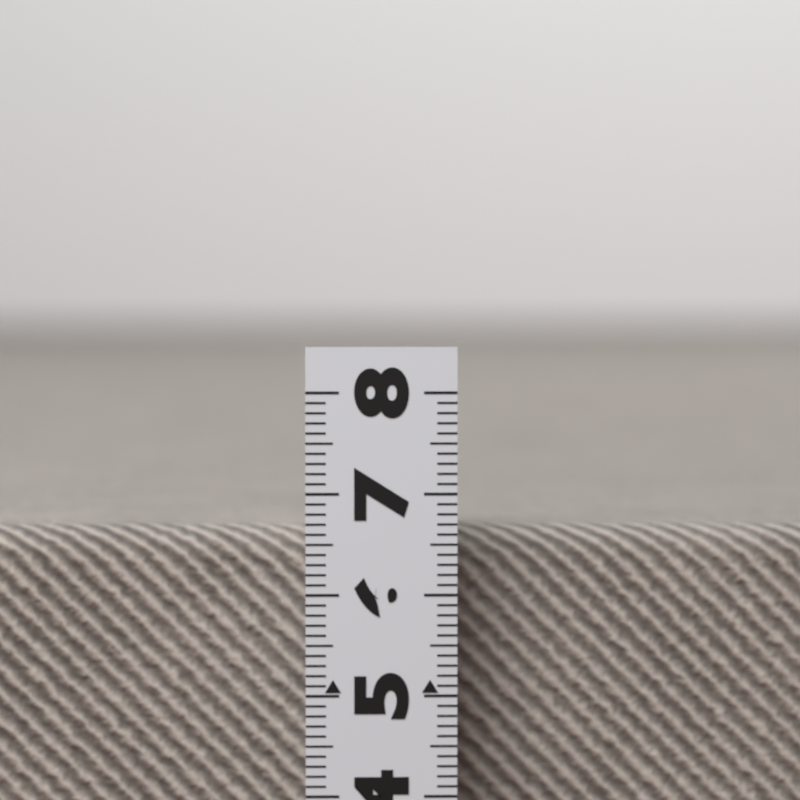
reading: 6.6 (no unit)
